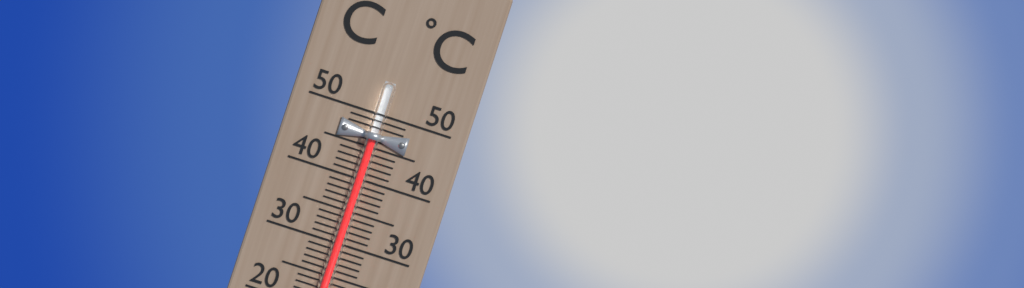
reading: 47 °C
